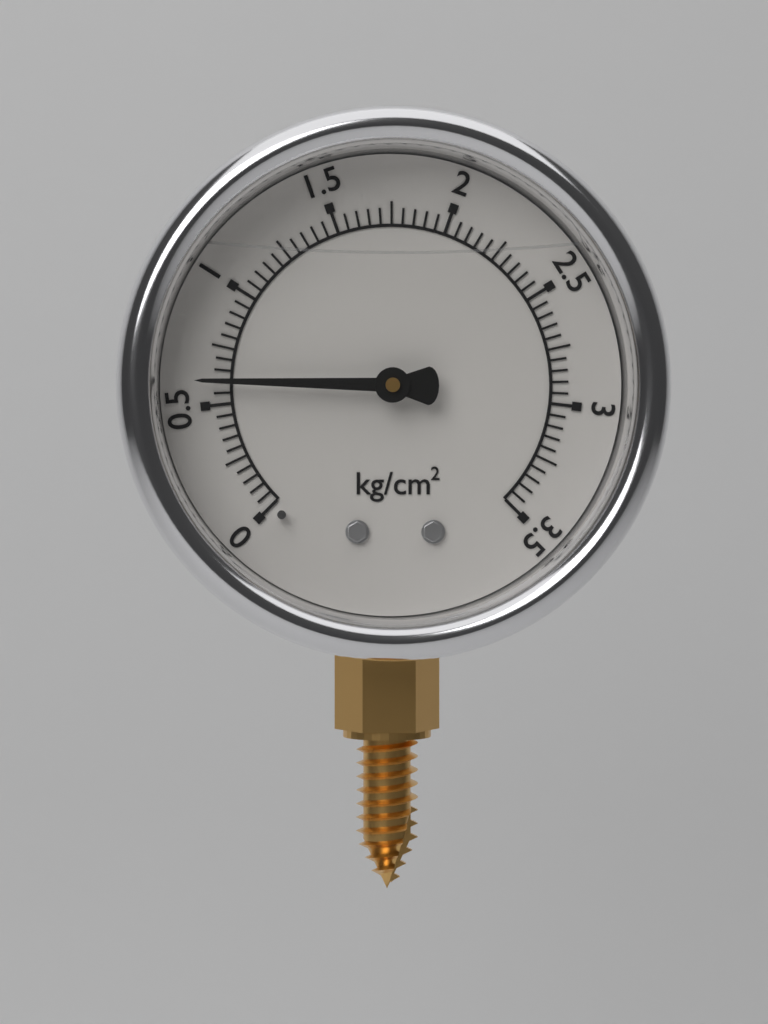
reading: 0.60 kg/cm²
